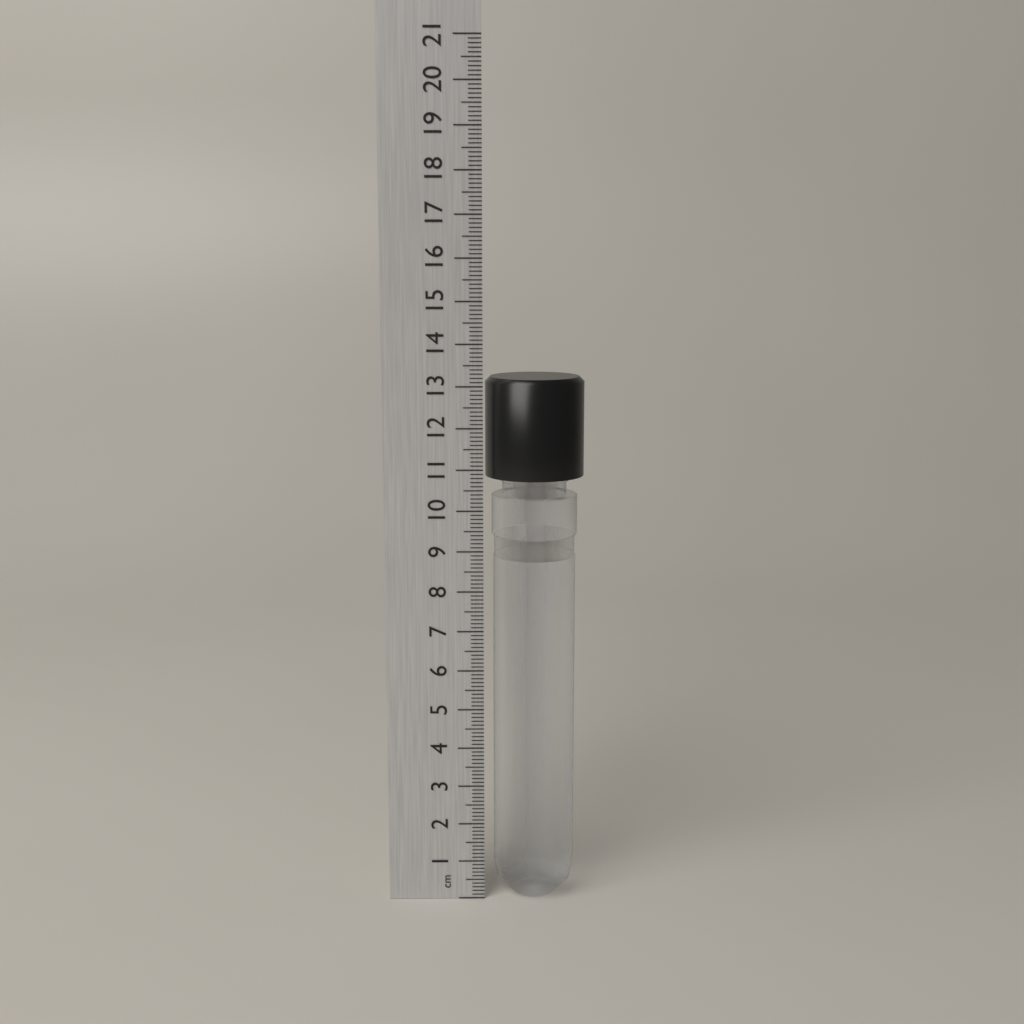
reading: 13.2 cm
